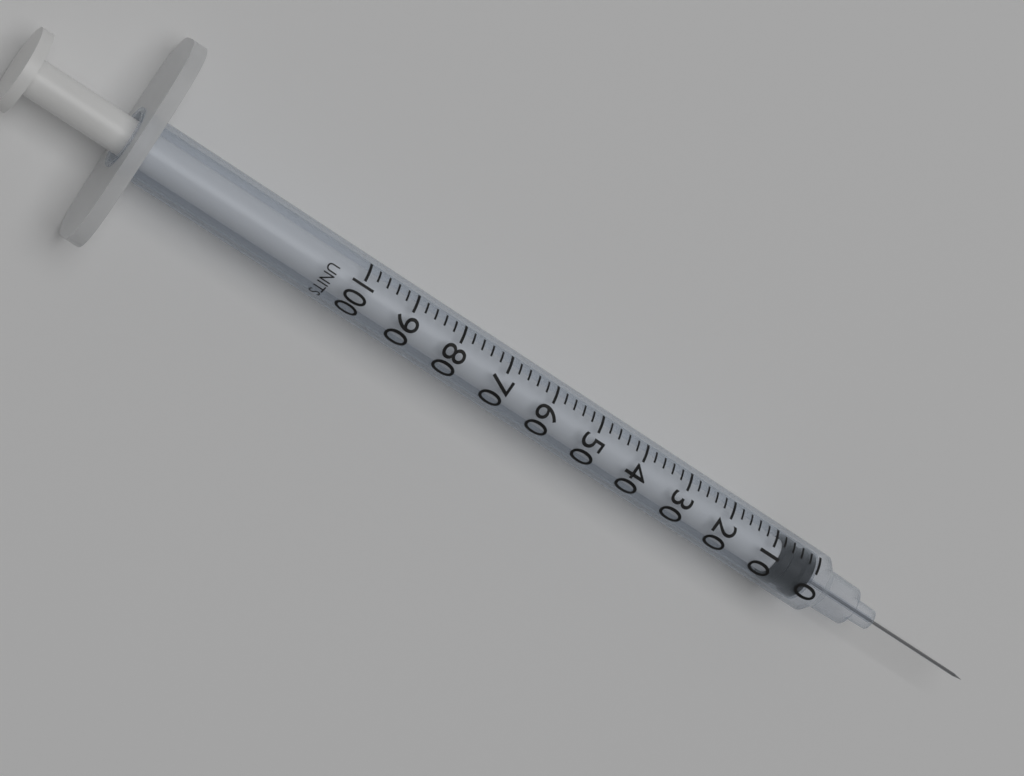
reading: 0 units
